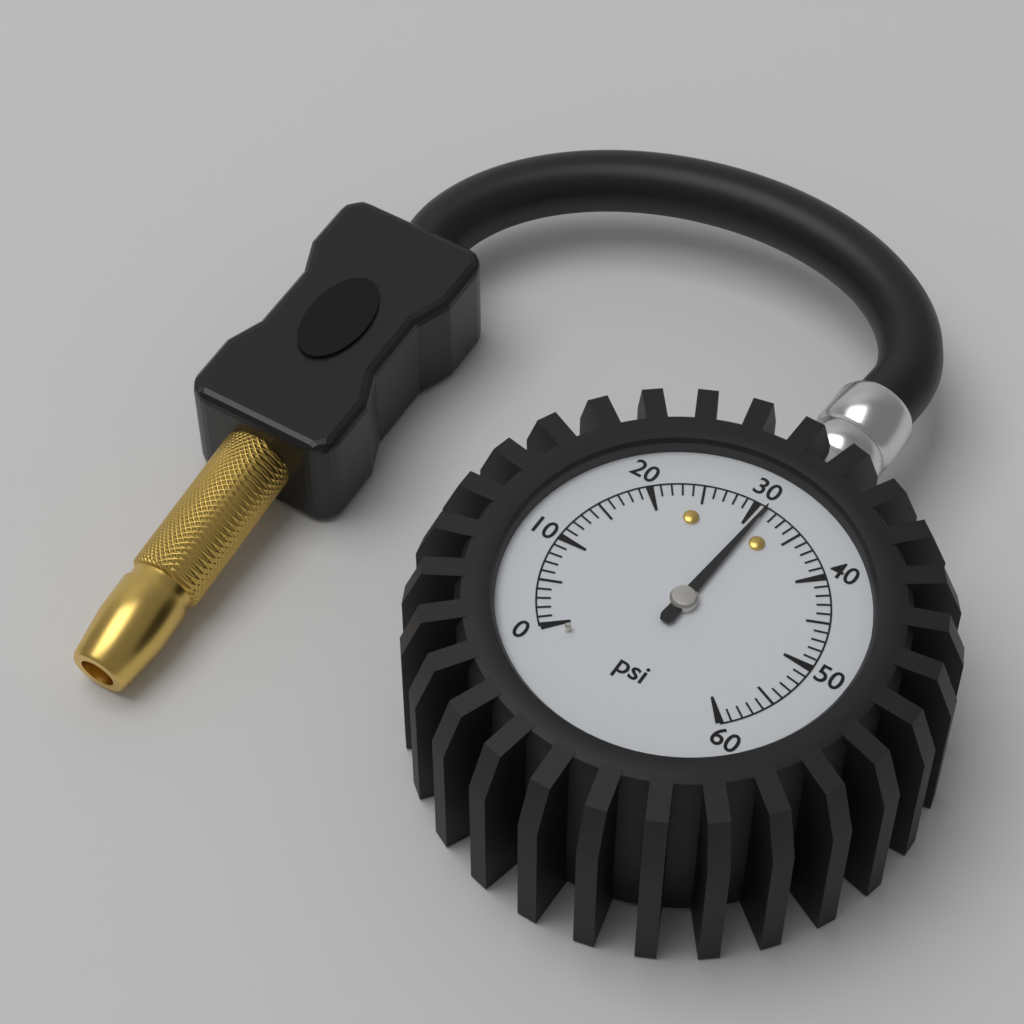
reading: 31 psi
